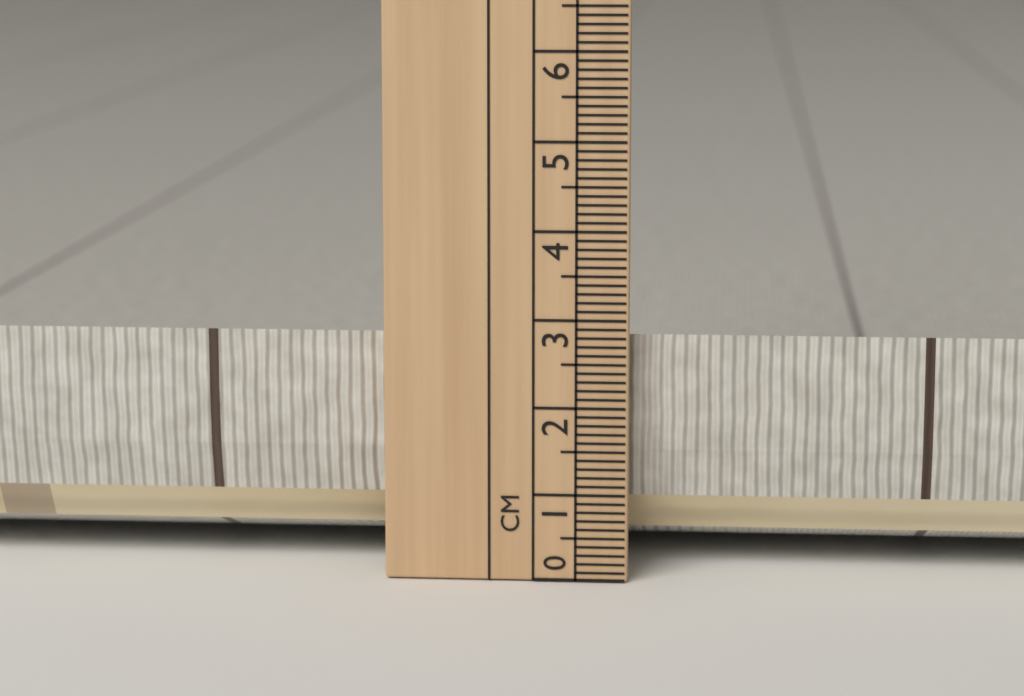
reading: 2.8 cm
